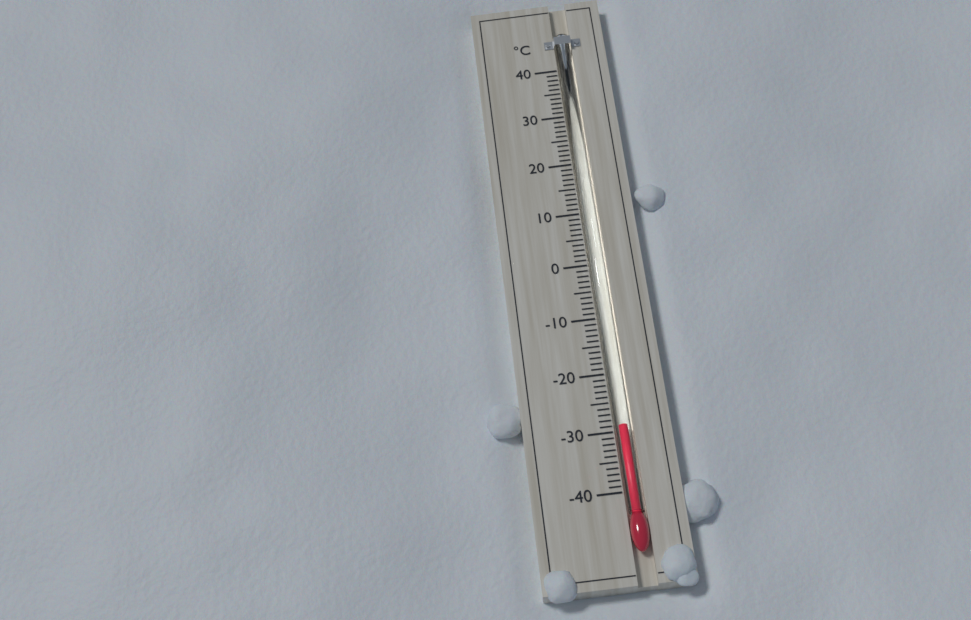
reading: -29 °C
